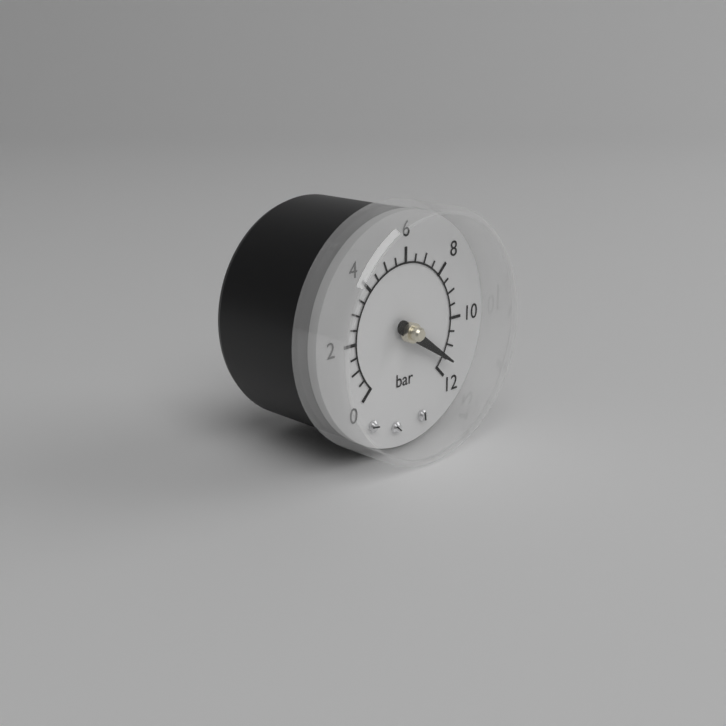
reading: 11.5 bar
